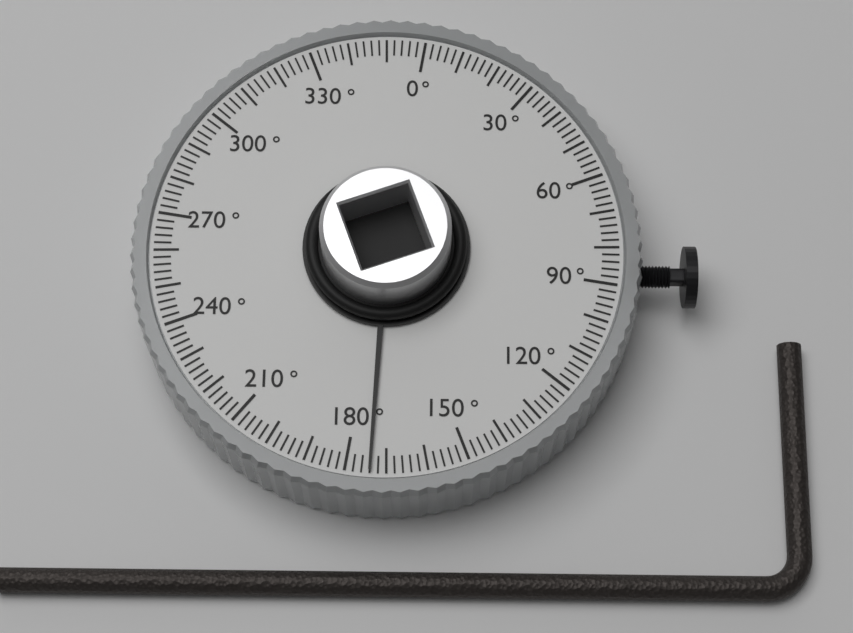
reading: 174 °
